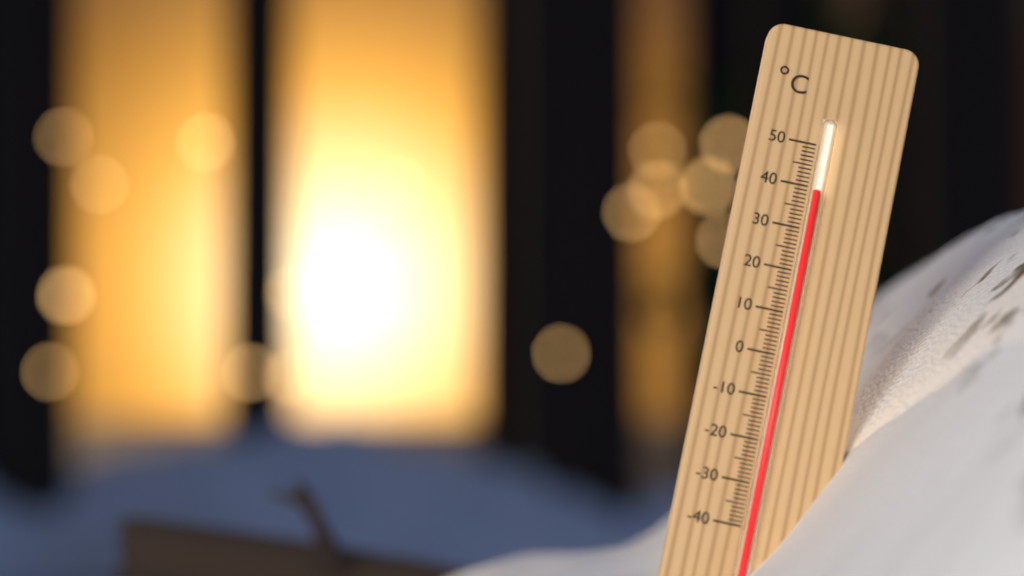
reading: 39 °C
